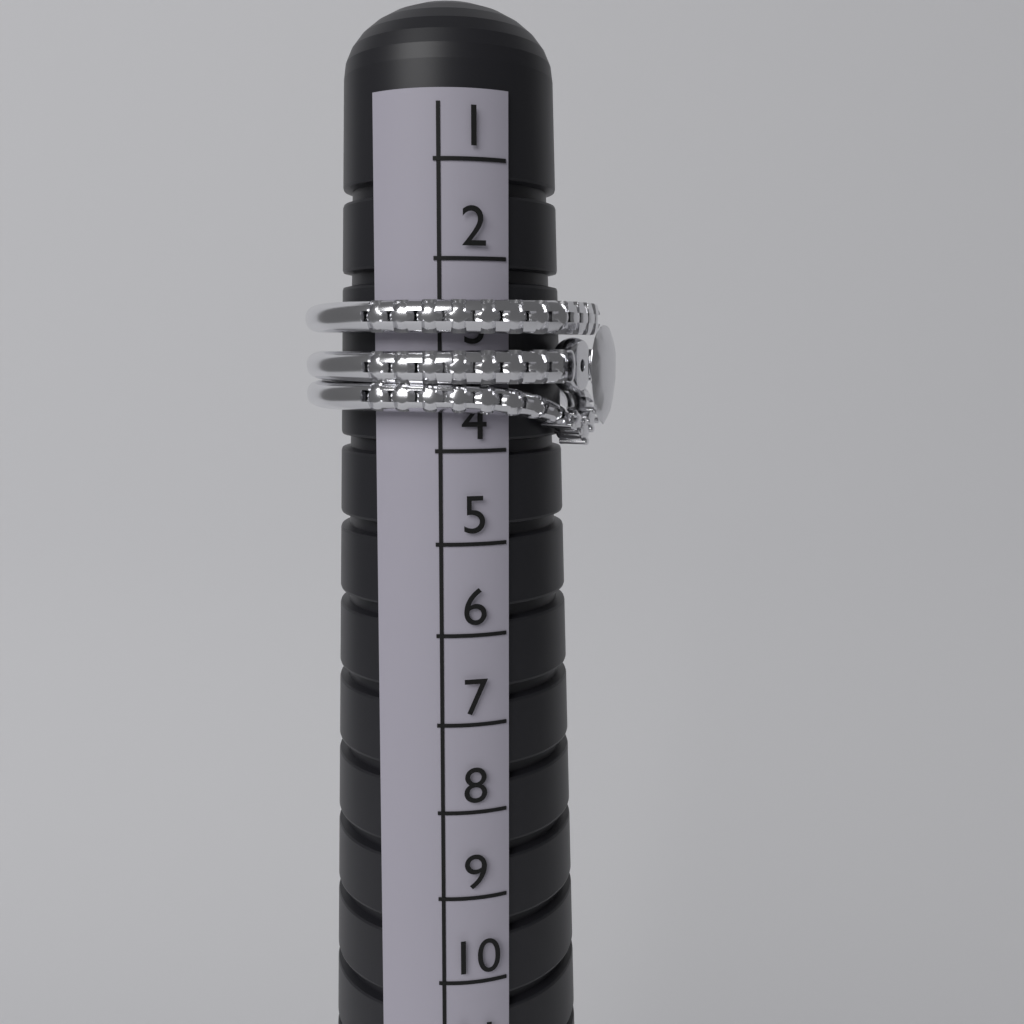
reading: 4 (no unit)
